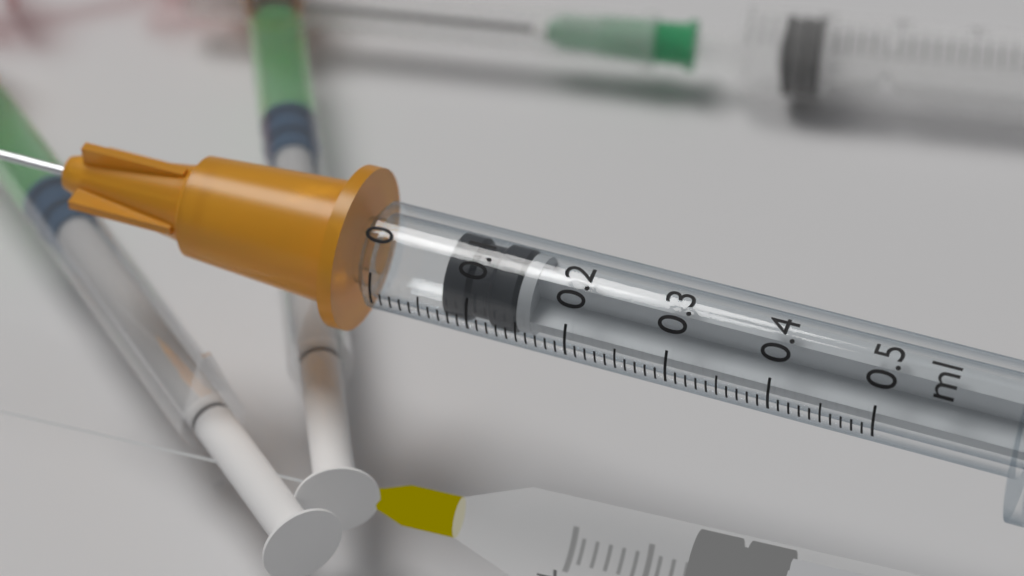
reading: 0.07 ml
